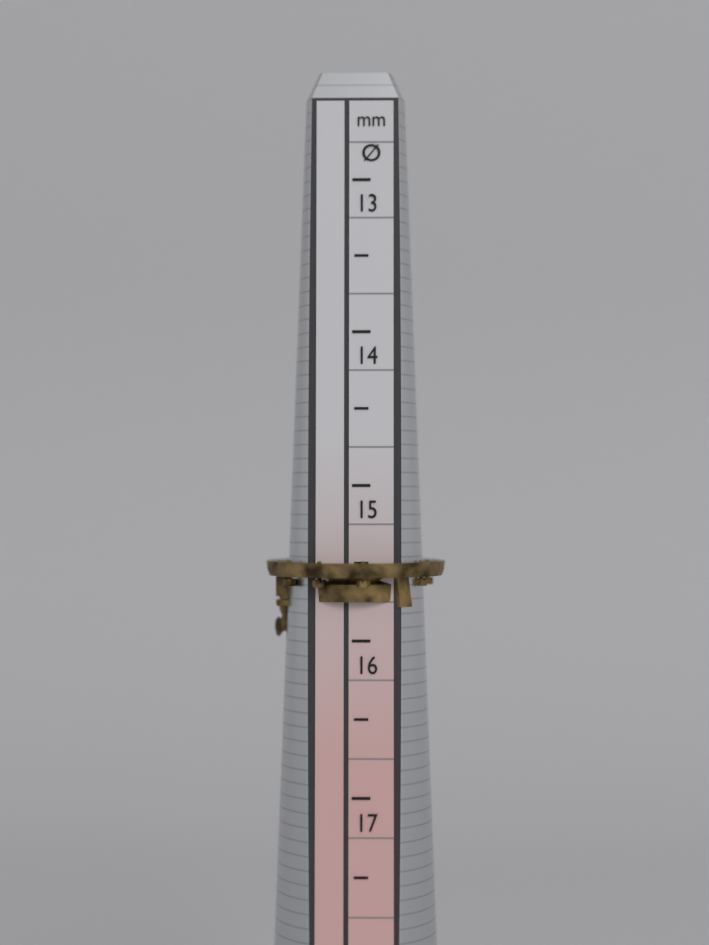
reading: 16.0 mm
